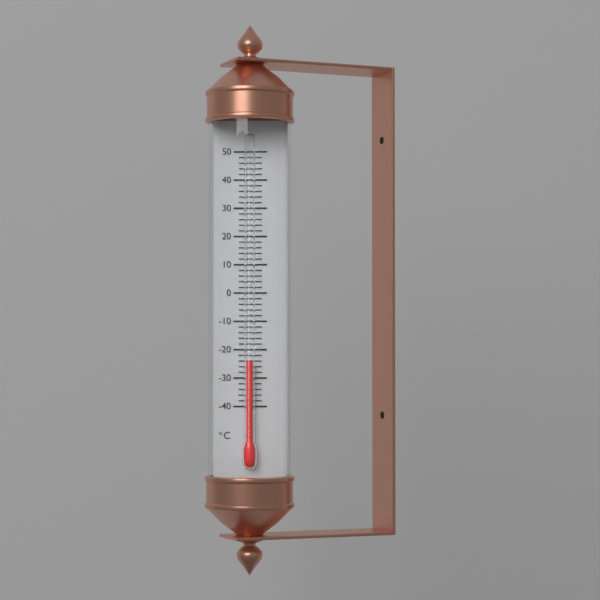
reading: -24 °C
